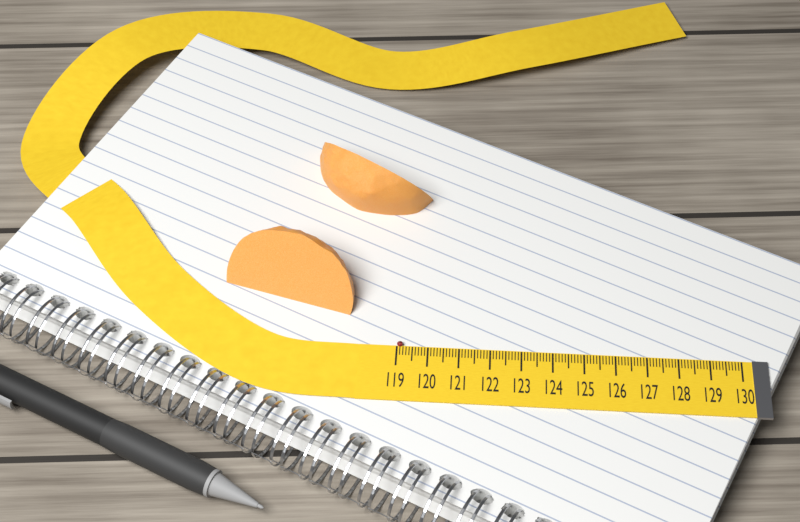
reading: 119.2 (no unit)
